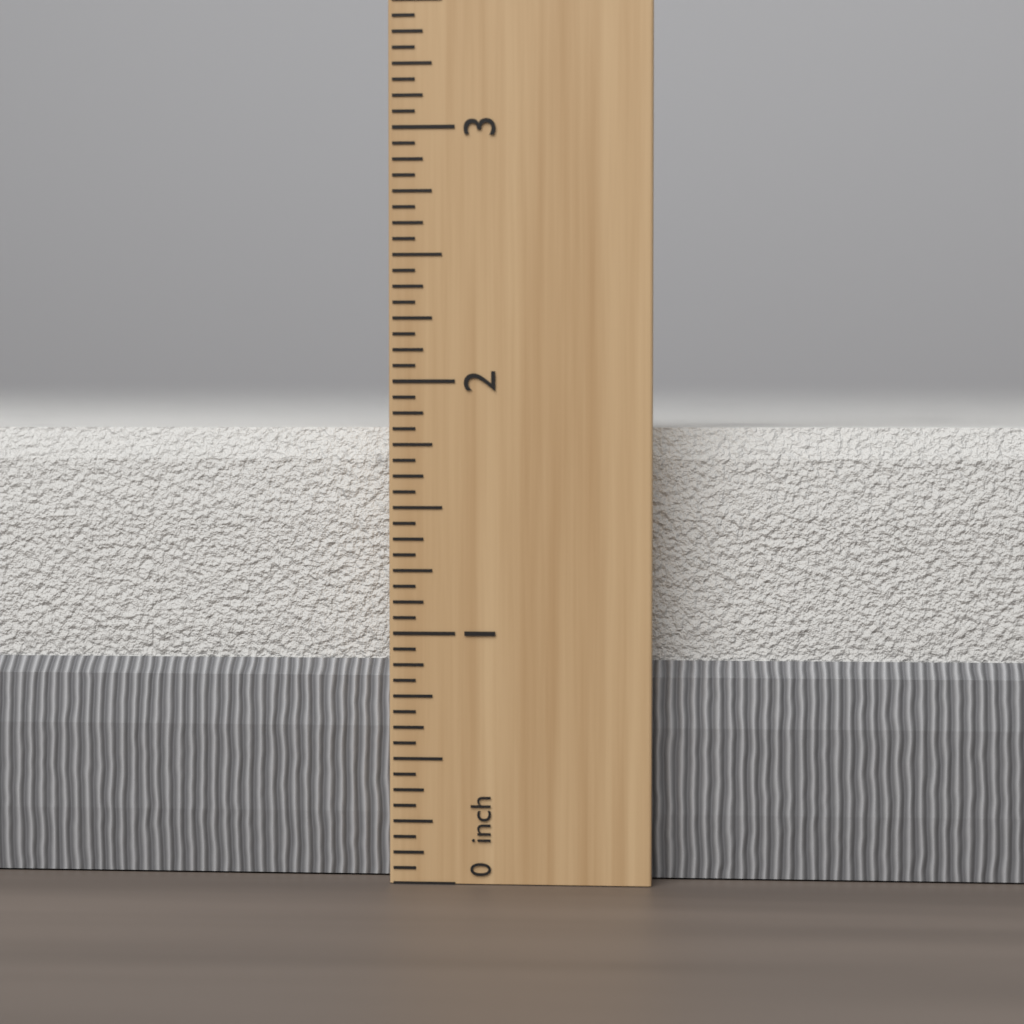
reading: 1.8125 inch
